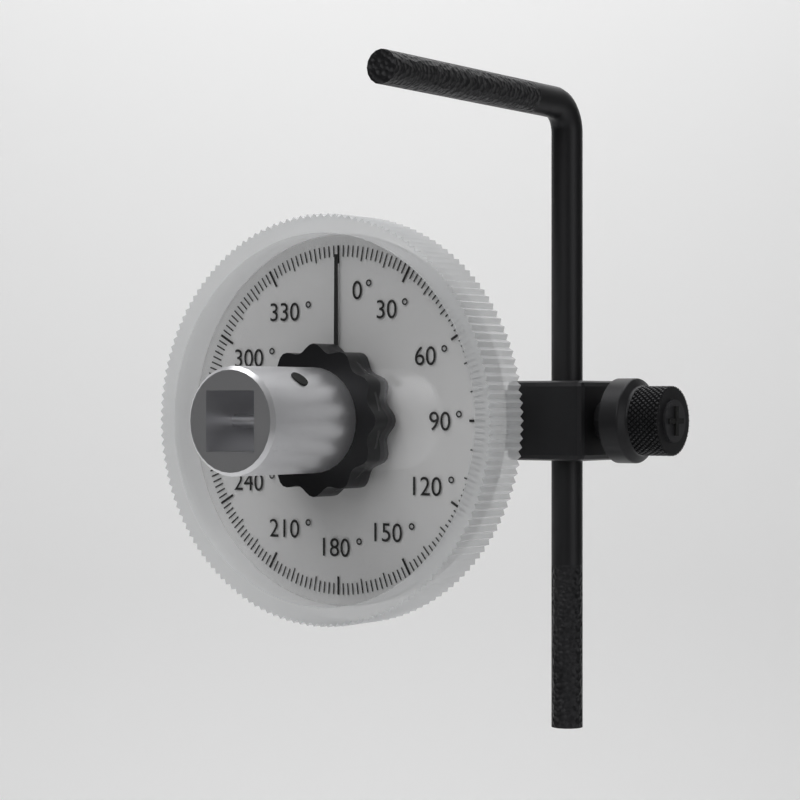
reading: 0 °
